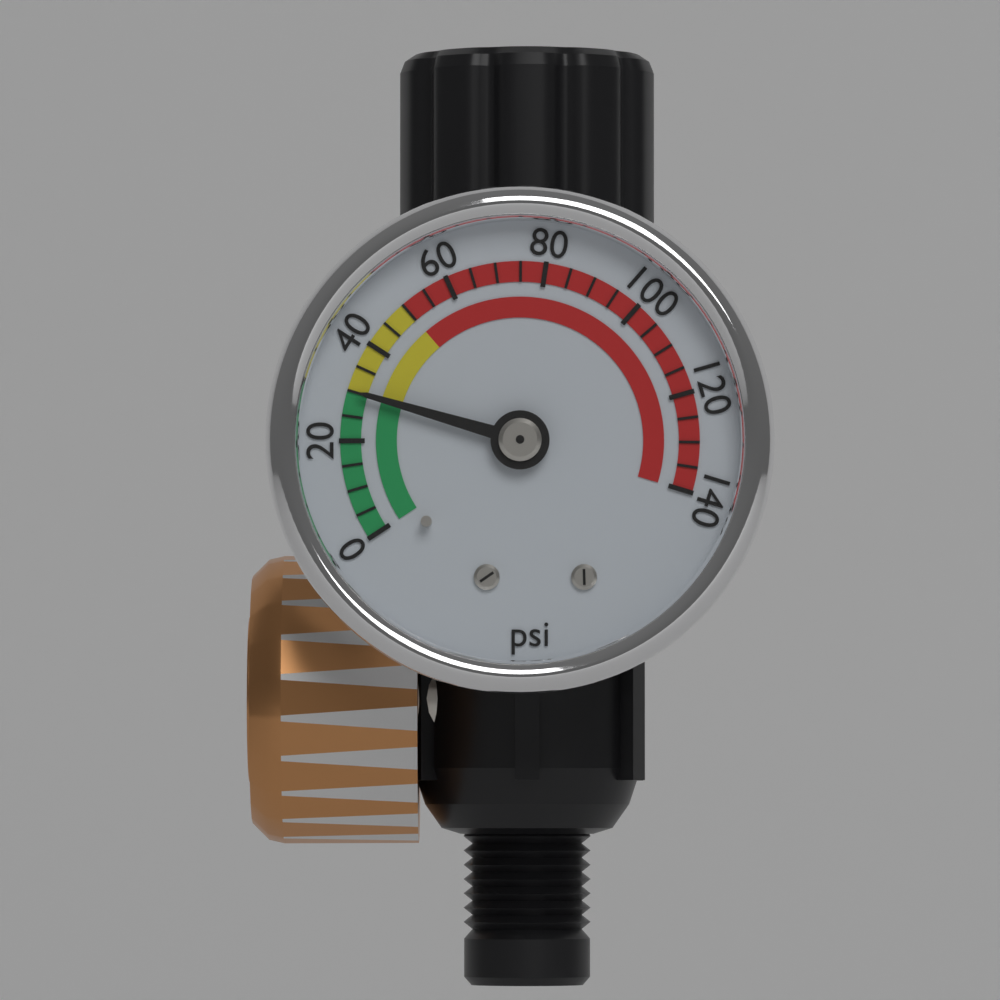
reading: 30 psi
